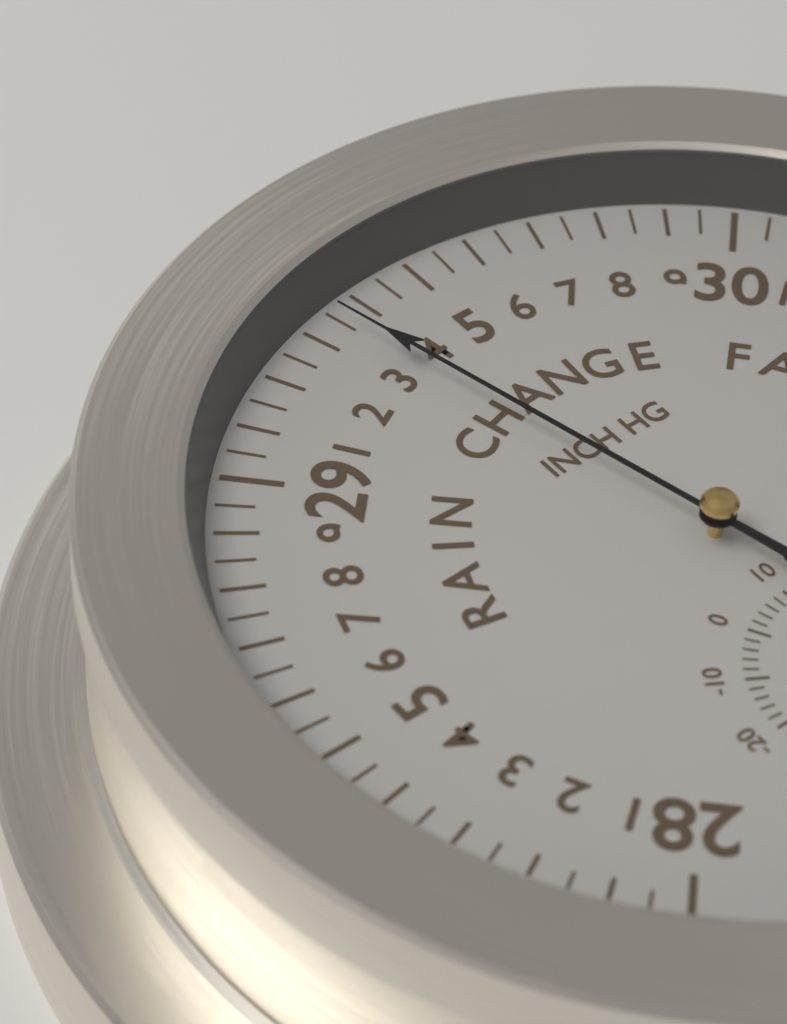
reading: 29.35 inHg
